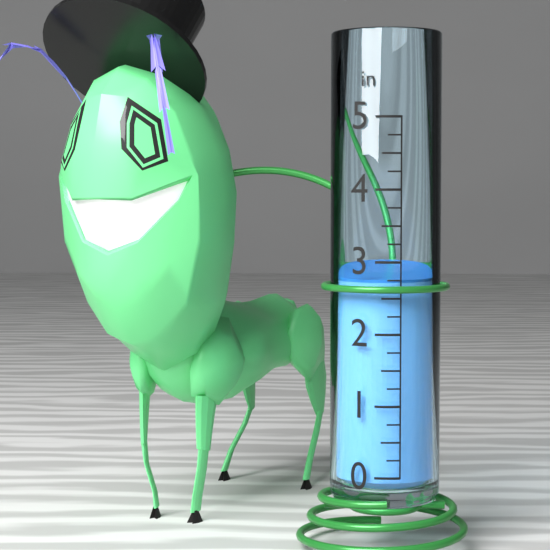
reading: 2.75 in
